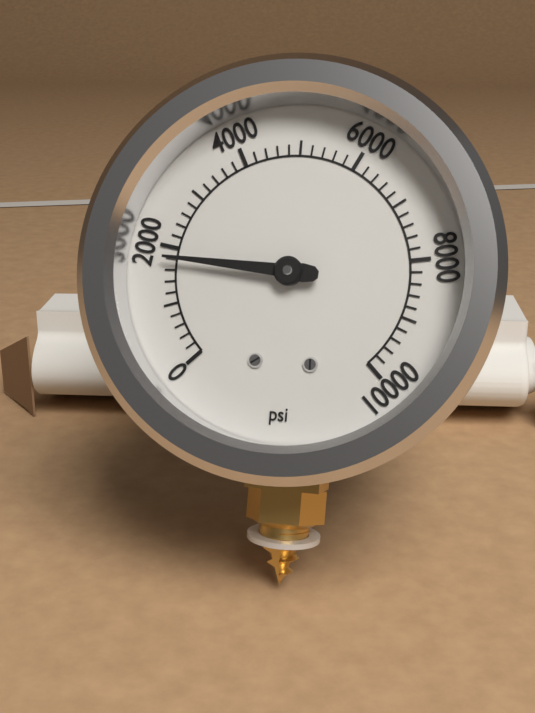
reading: 1800 psi
